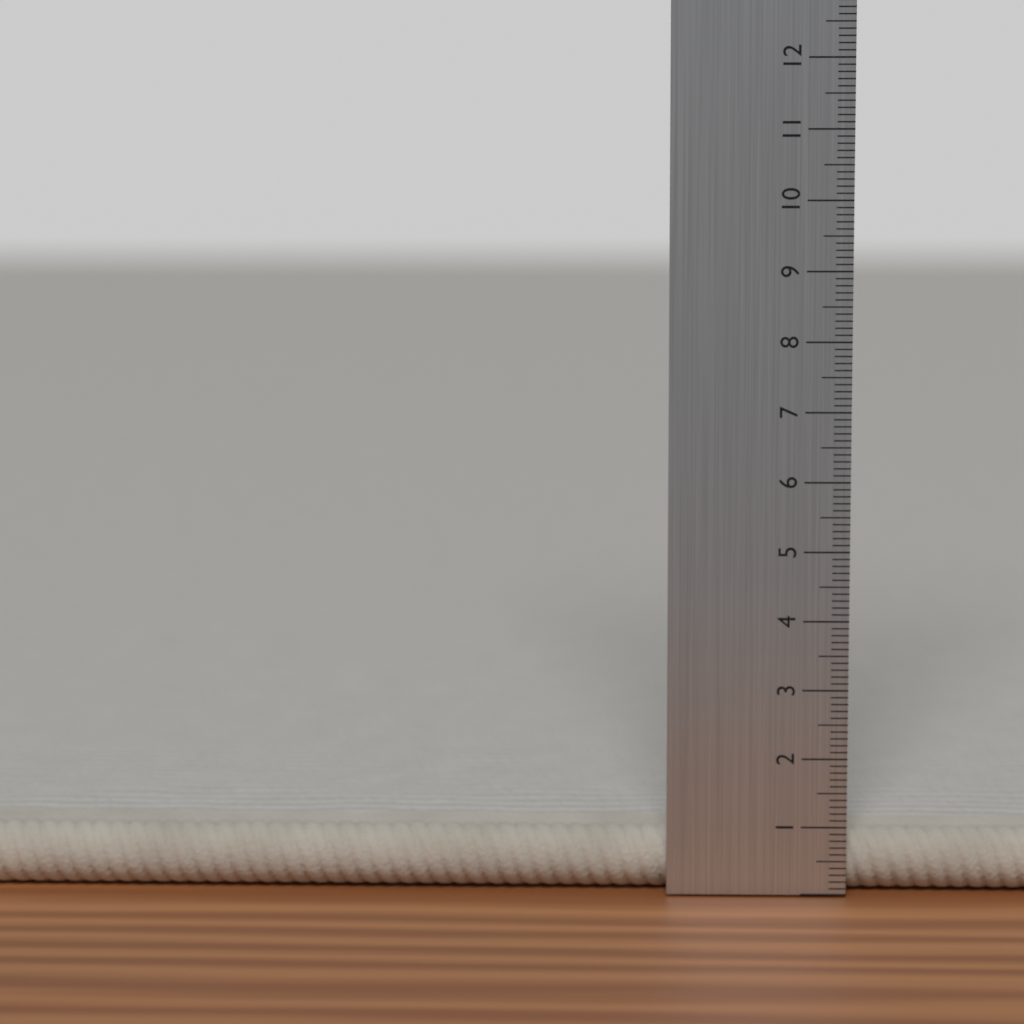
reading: 0.9 cm
